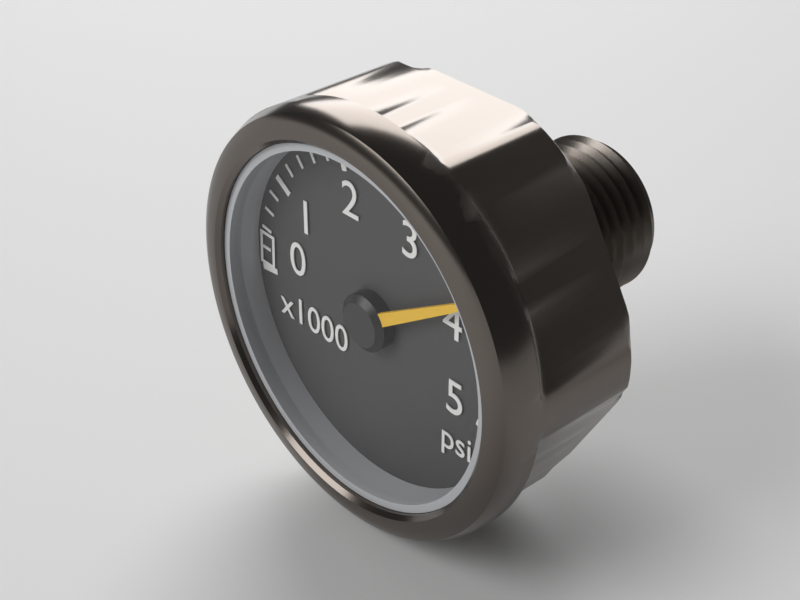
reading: 3800 psi
